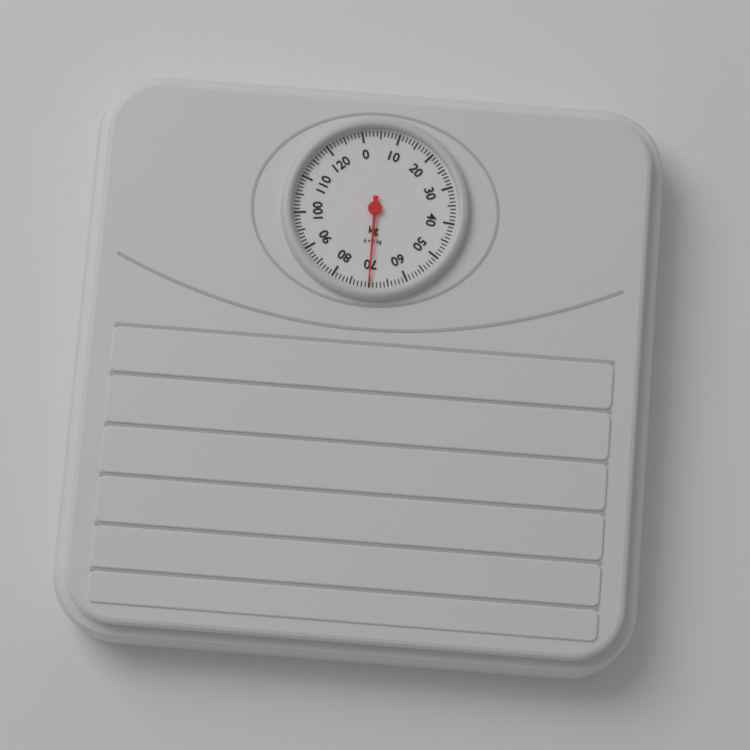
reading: 70 kg
